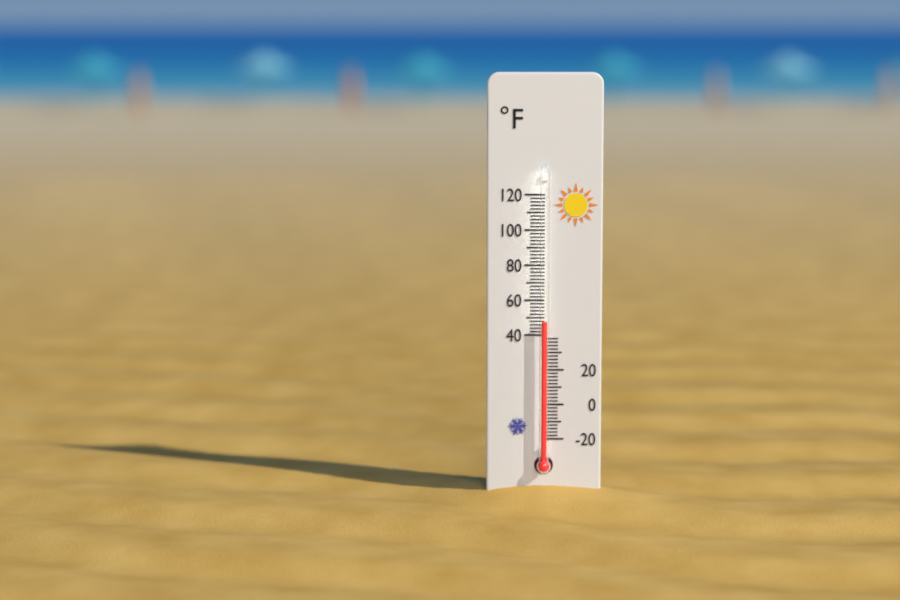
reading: 48 °F
